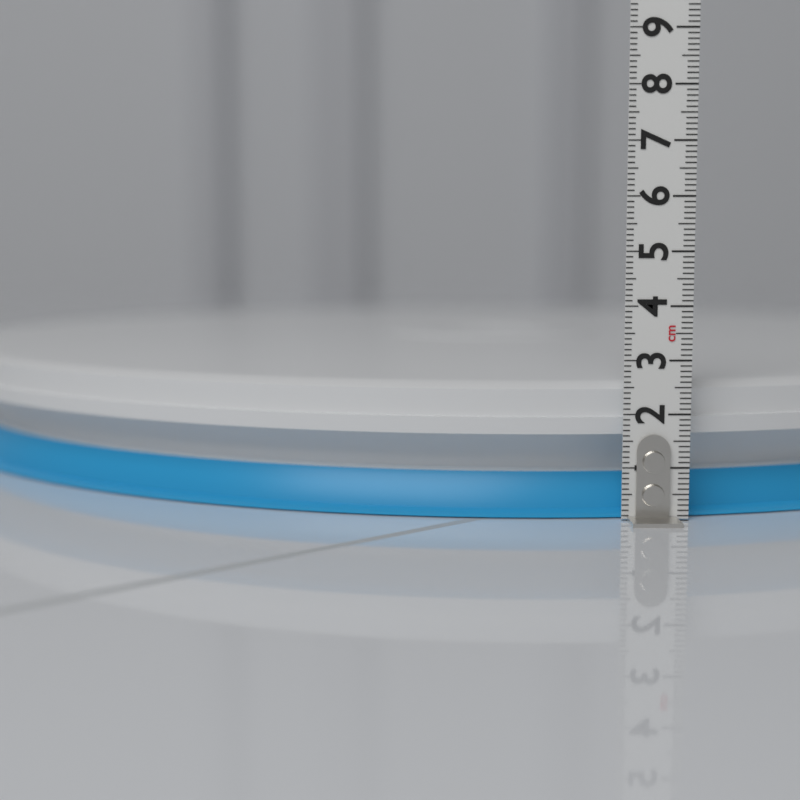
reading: 2.6 cm
